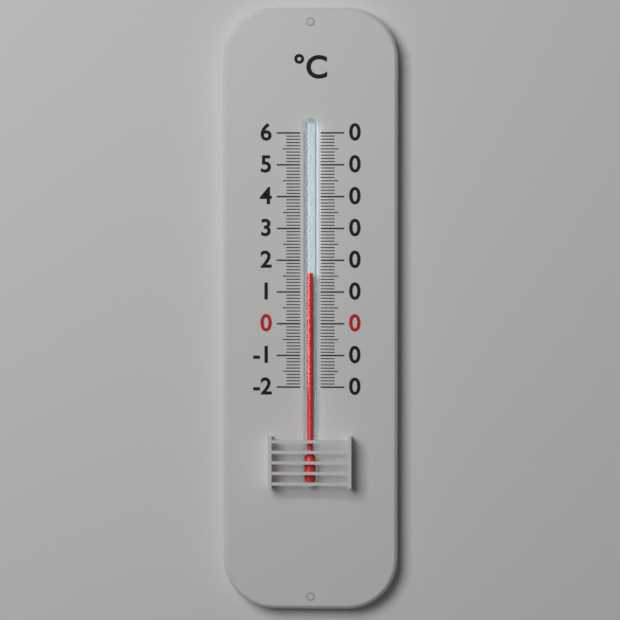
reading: 16 °C
